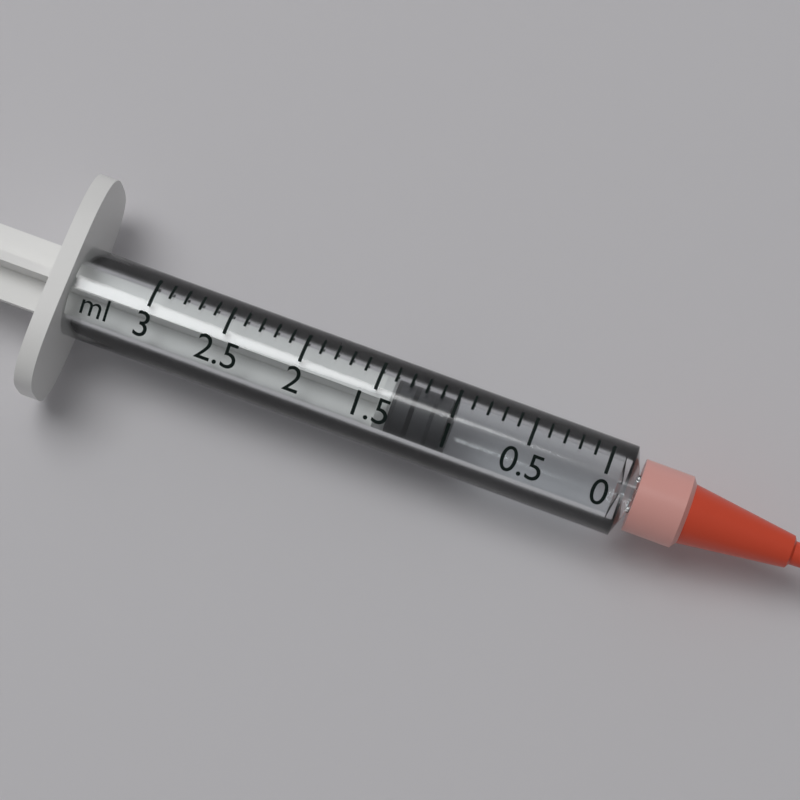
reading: 1.0 ml
